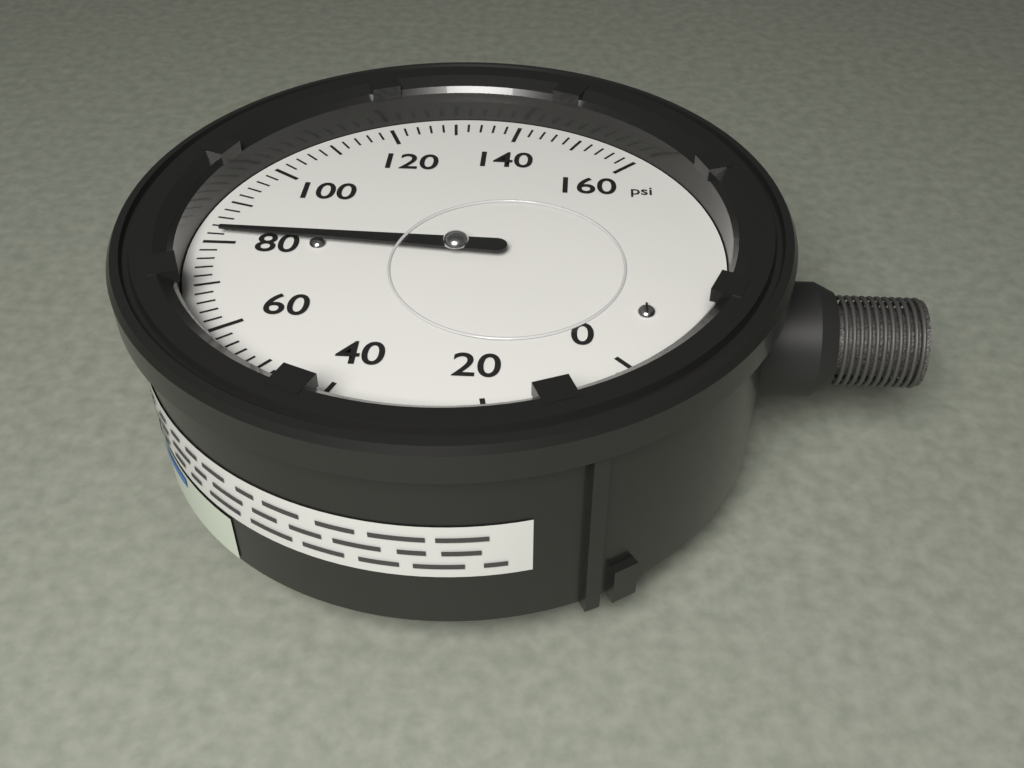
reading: 82 psi
